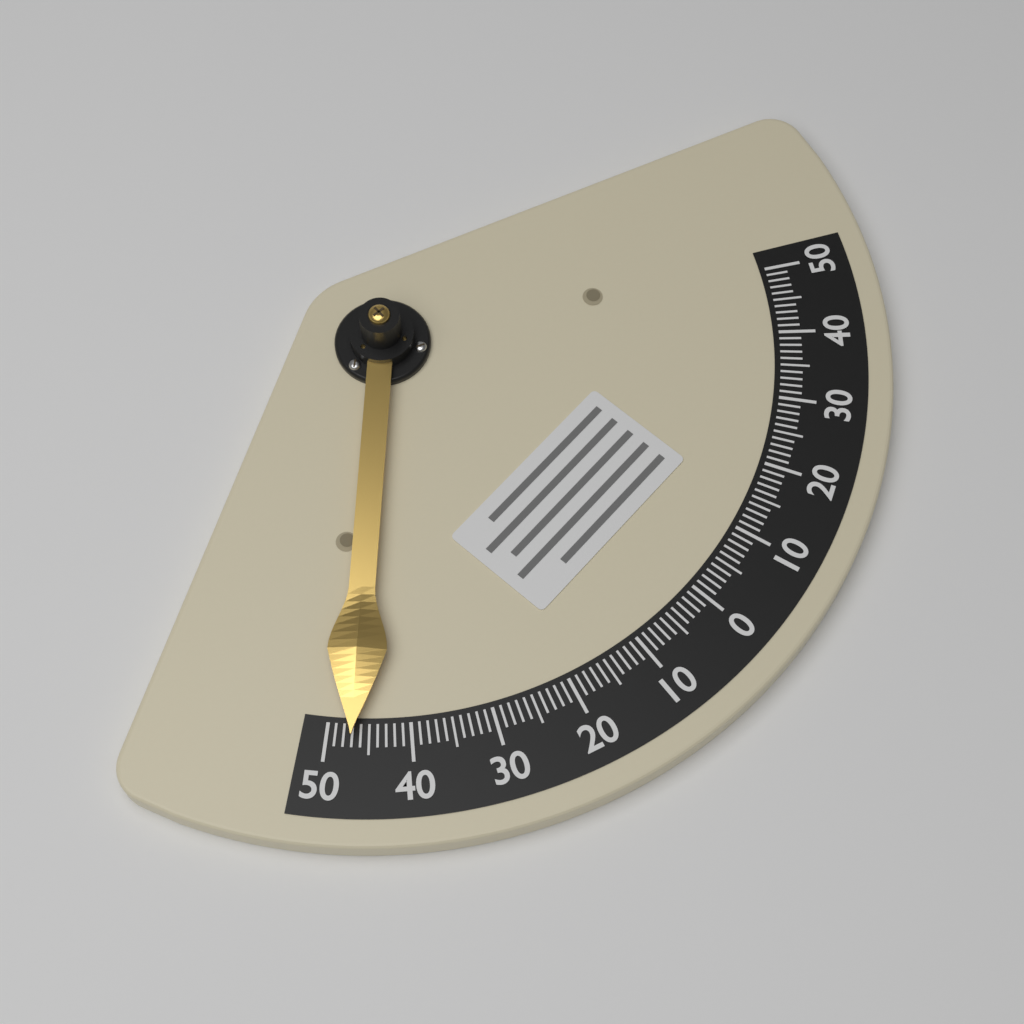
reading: -47 (no unit)
